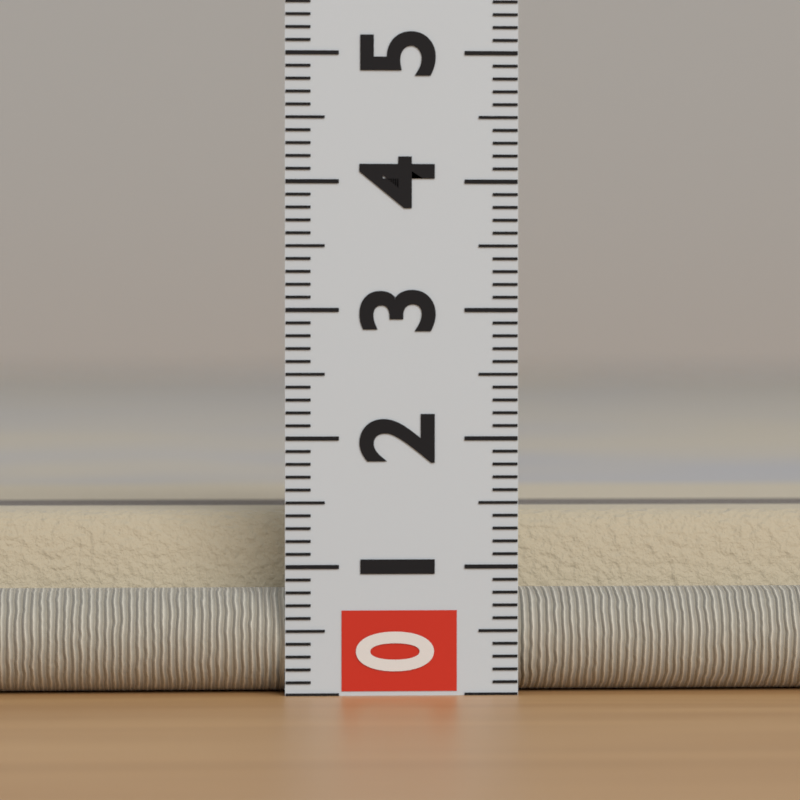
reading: 1.4 (no unit)
